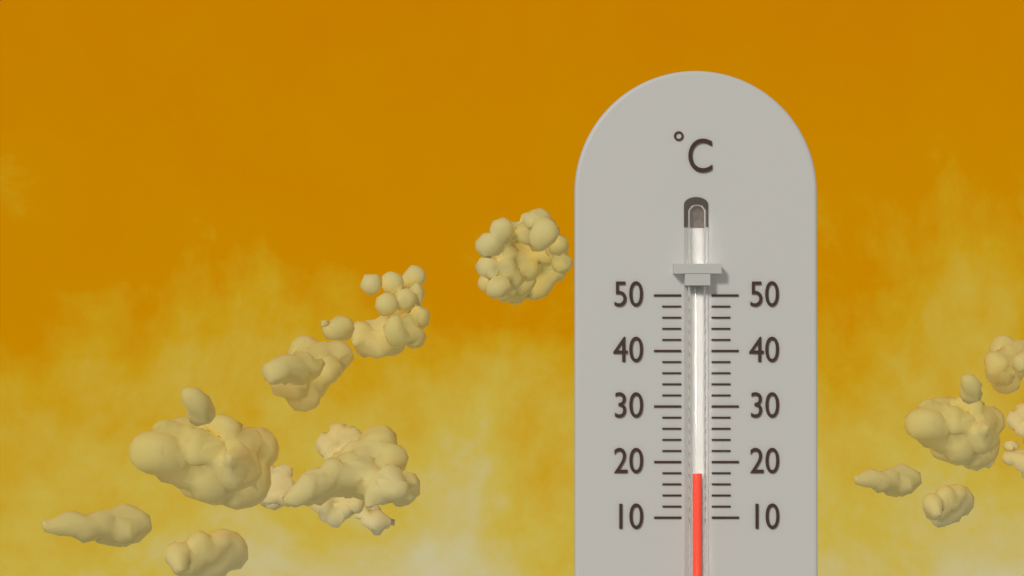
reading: 18 °C
